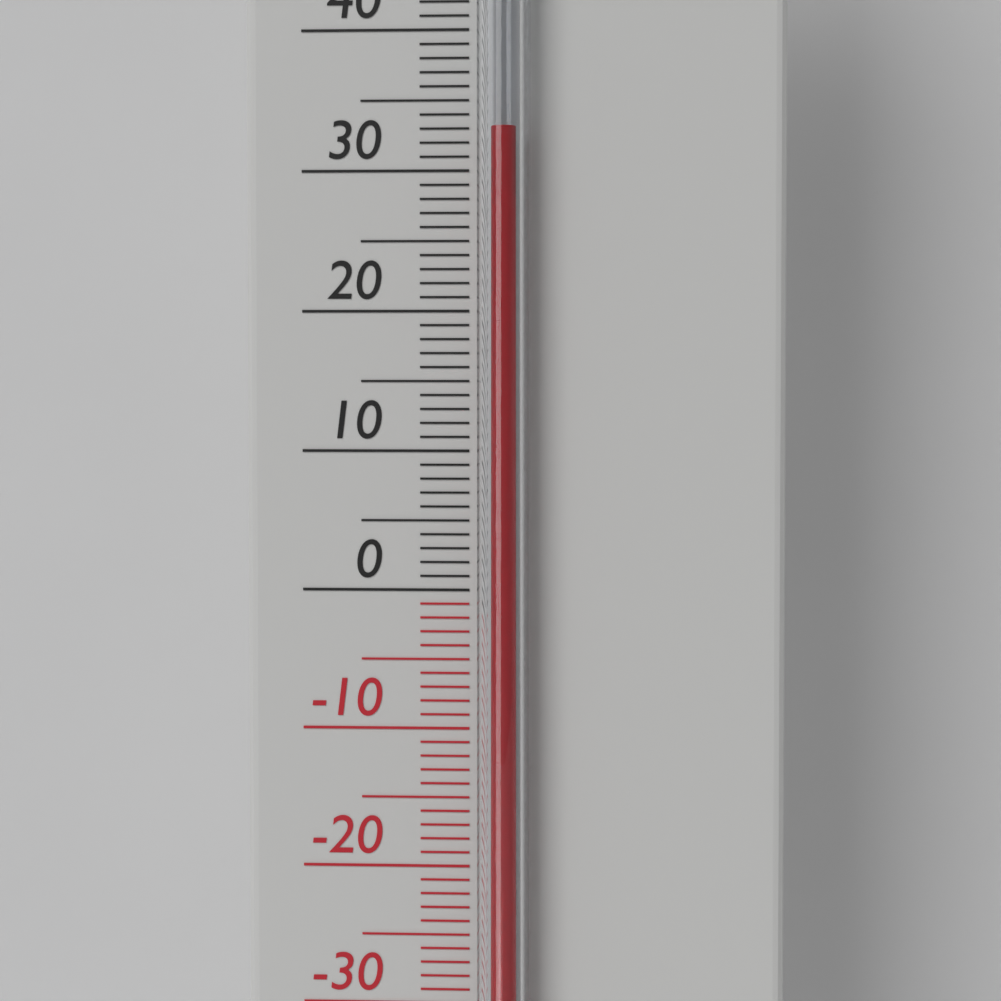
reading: 33 °C
